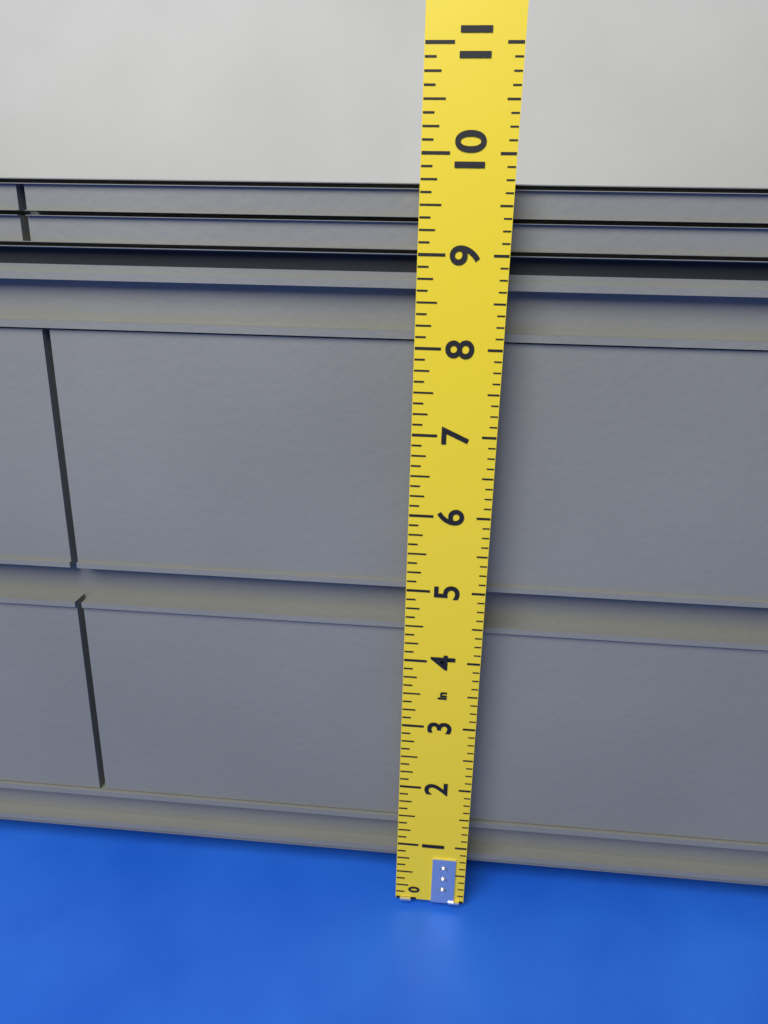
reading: 9.750 in
